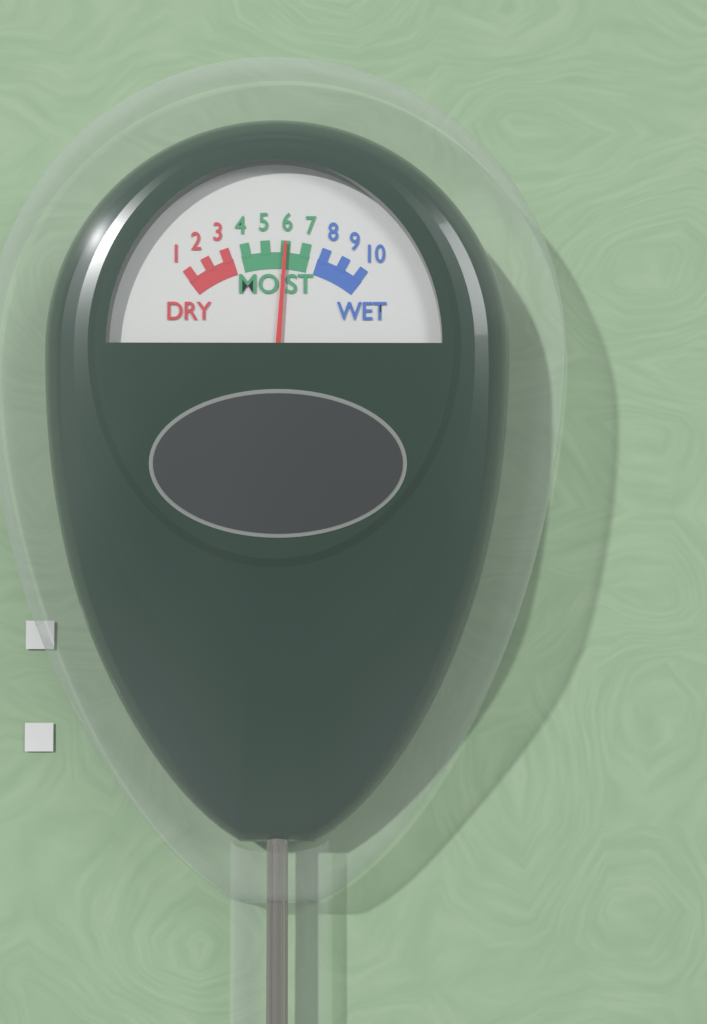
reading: 6 (no unit)
